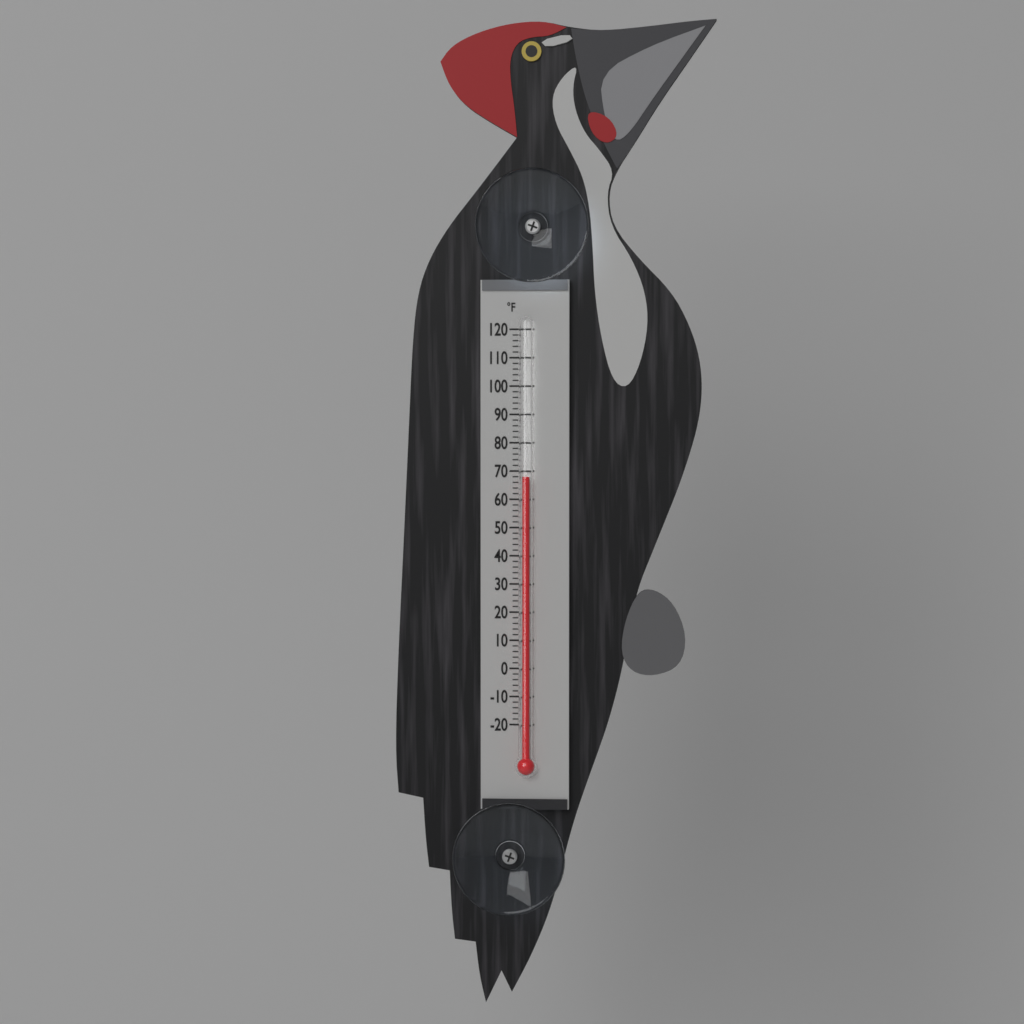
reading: 68 °F
